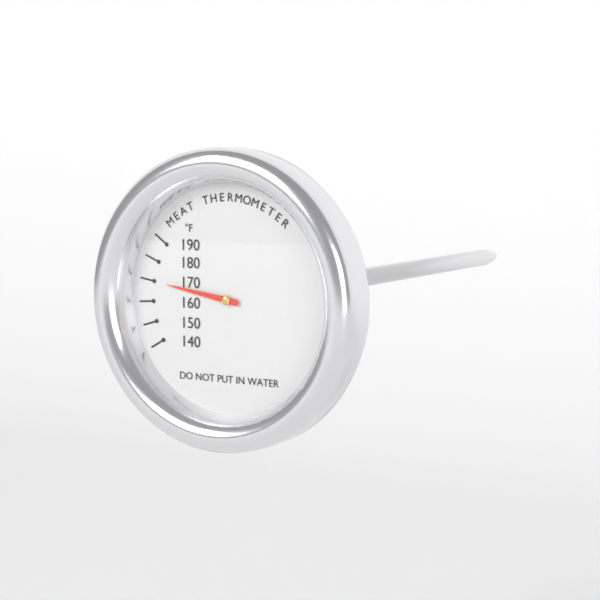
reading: 170 °F
